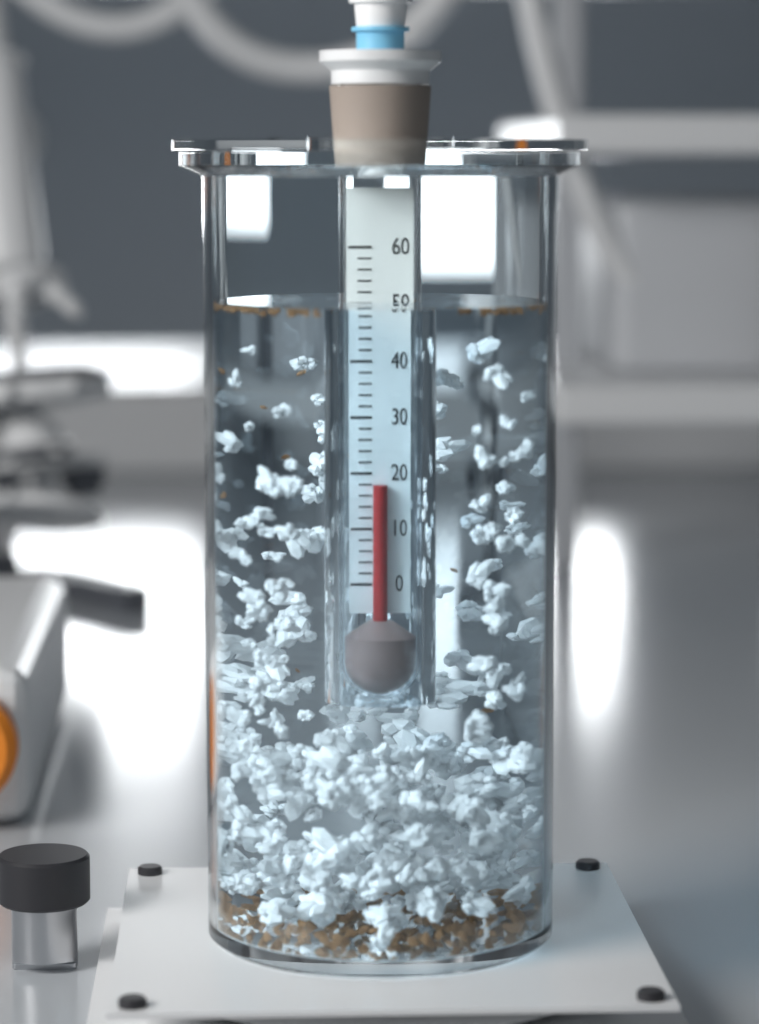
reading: 18 (no unit)
